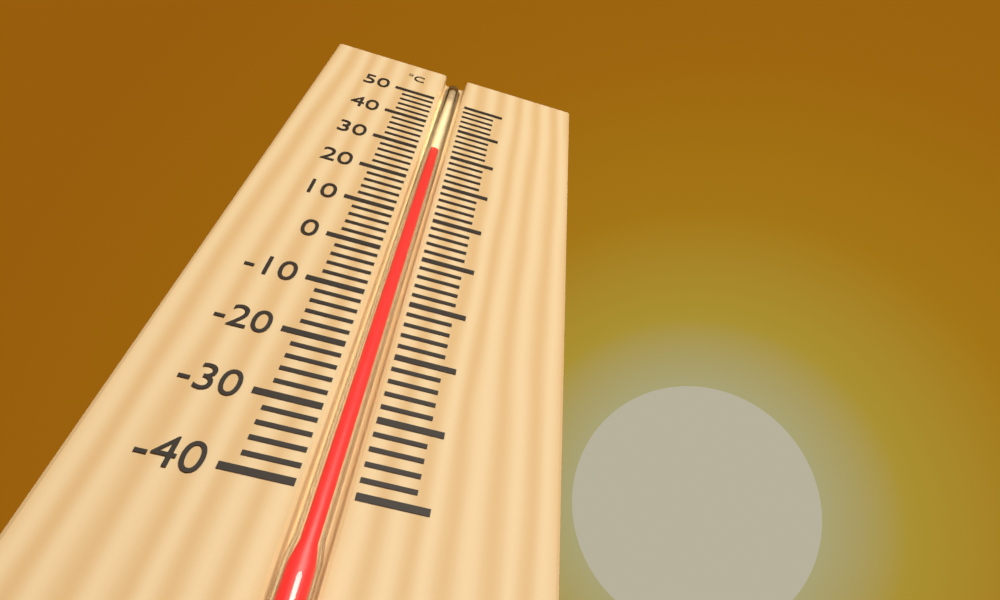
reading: 30 °C
